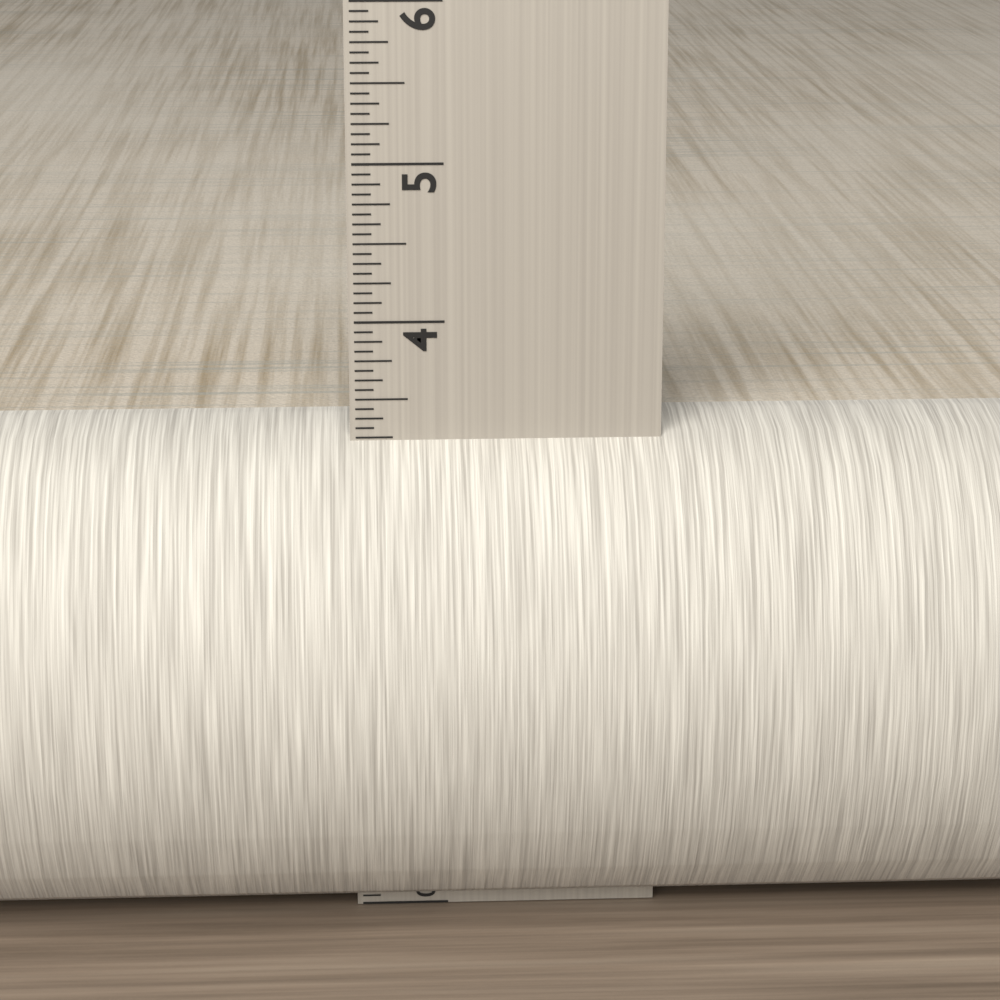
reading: 3.3125 in
